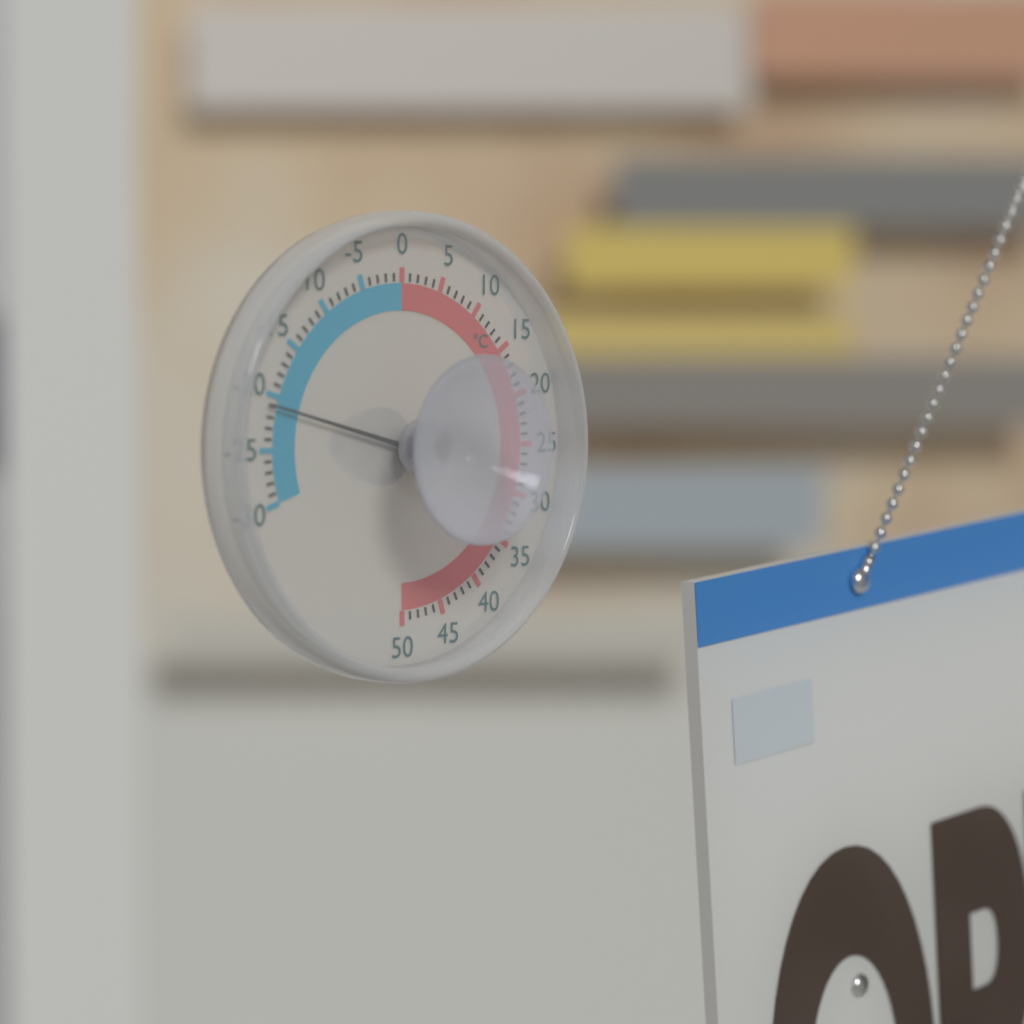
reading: -21 °C
